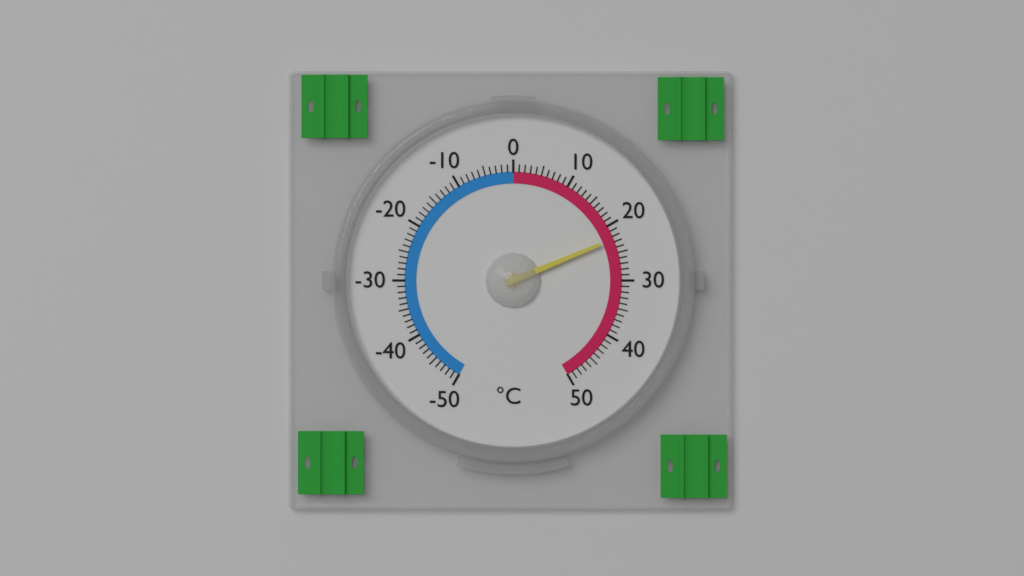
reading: 22.5 °C
